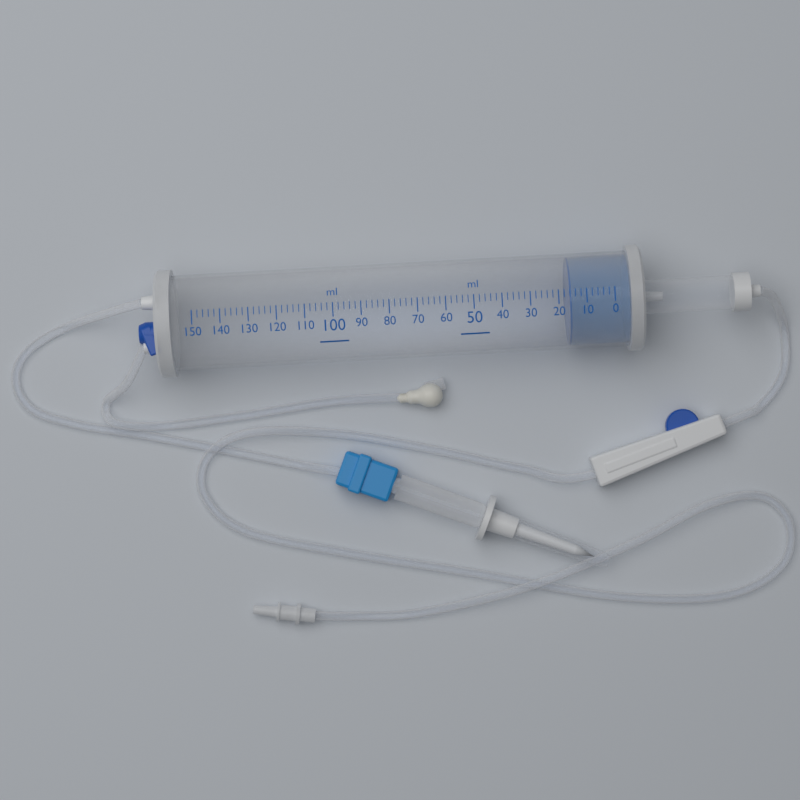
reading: 16 ml
